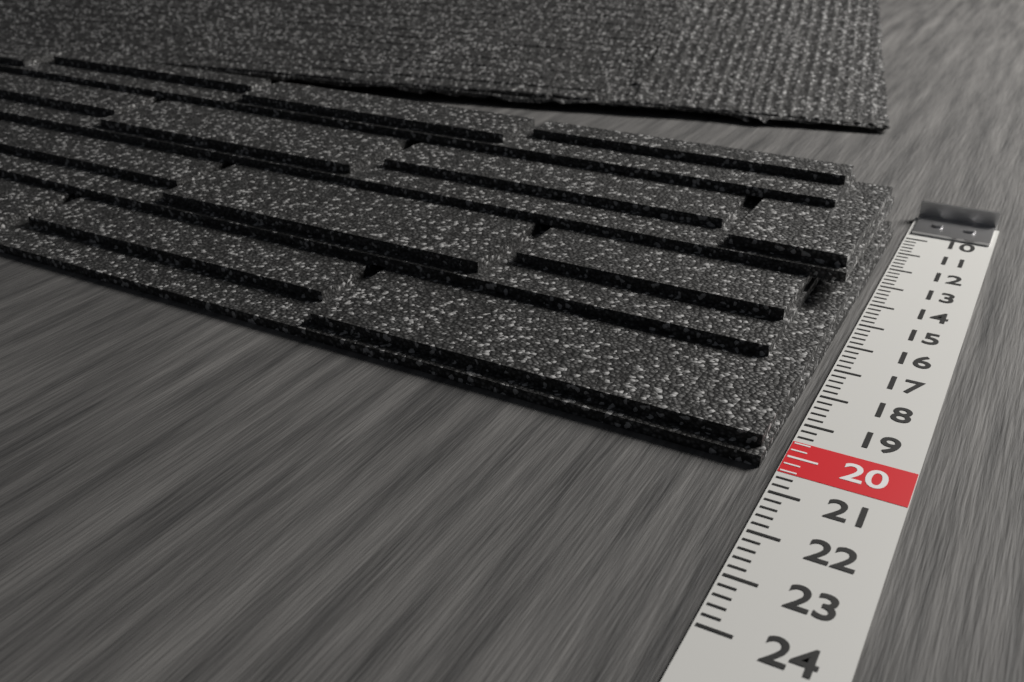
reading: 20.4 (no unit)
